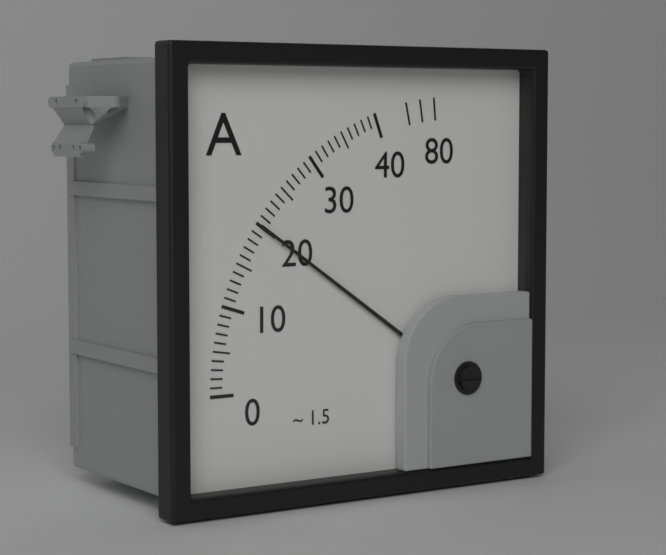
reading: 20 A
